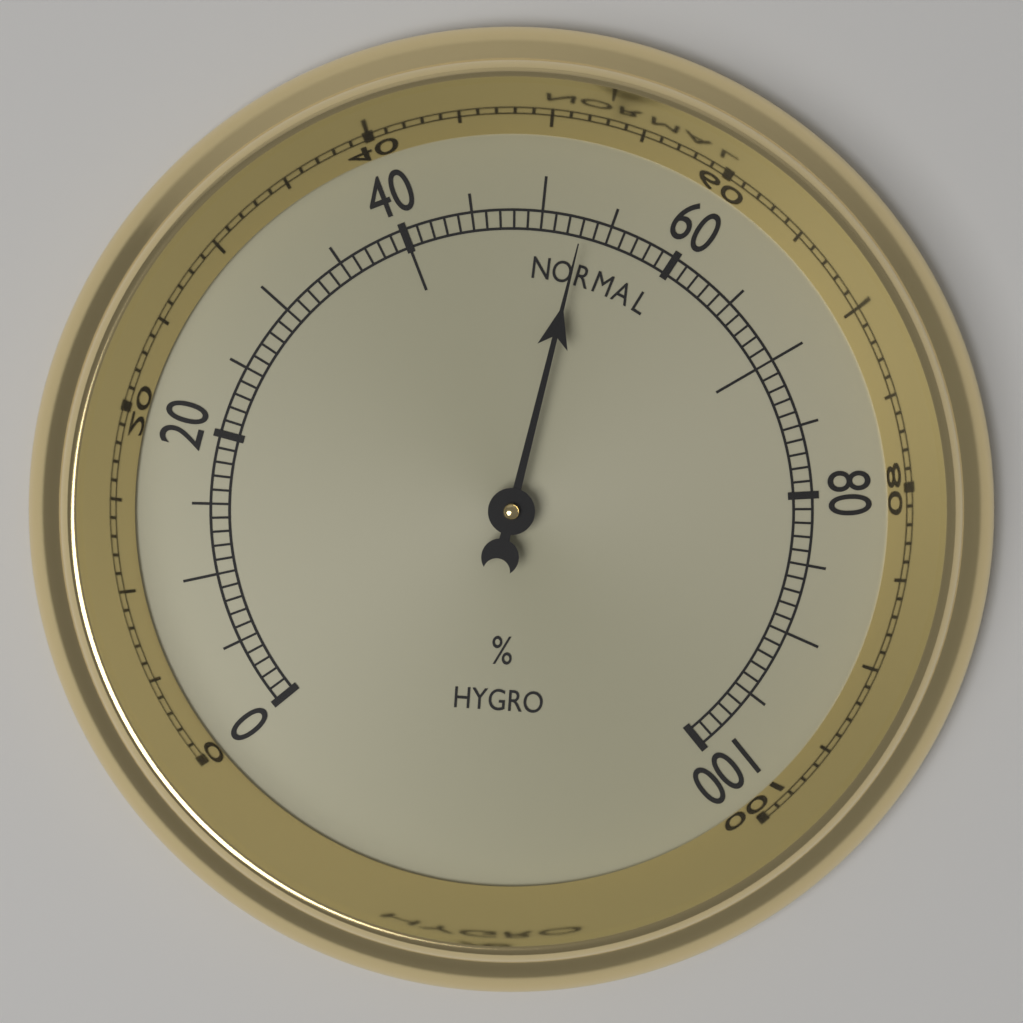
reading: 53 %
